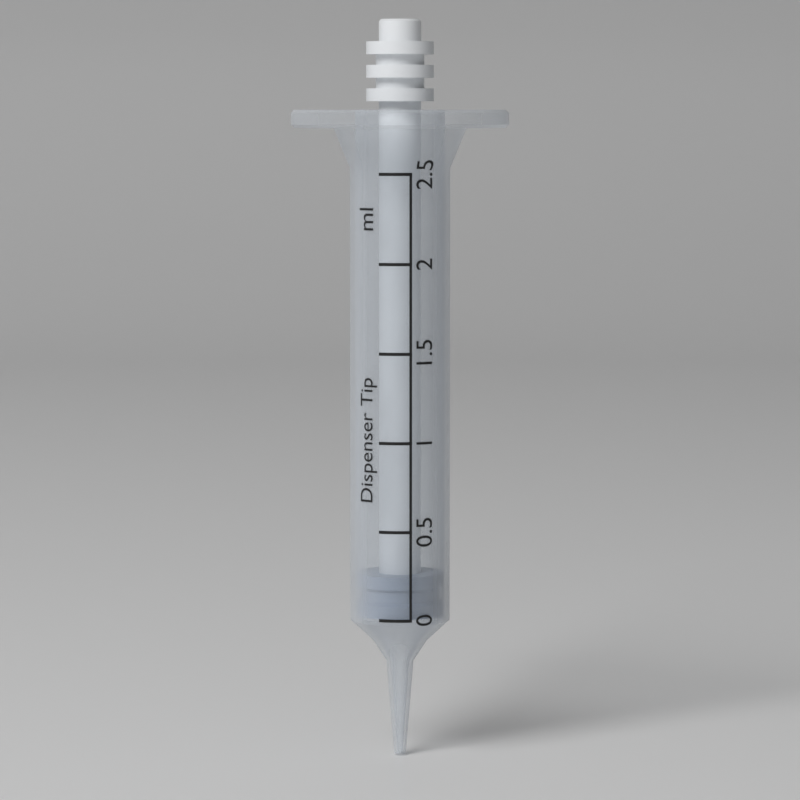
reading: 0.0 ml
